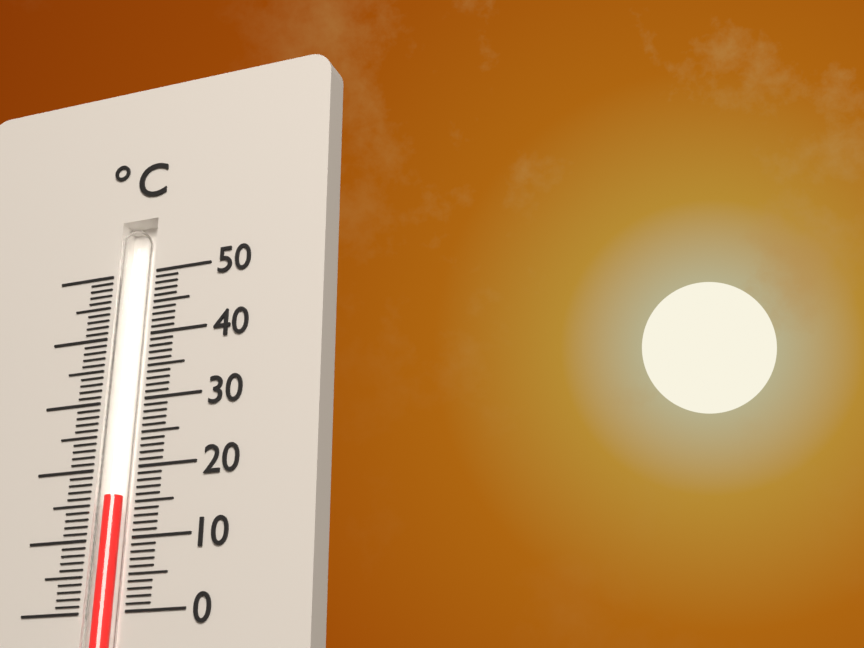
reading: 16 °C
